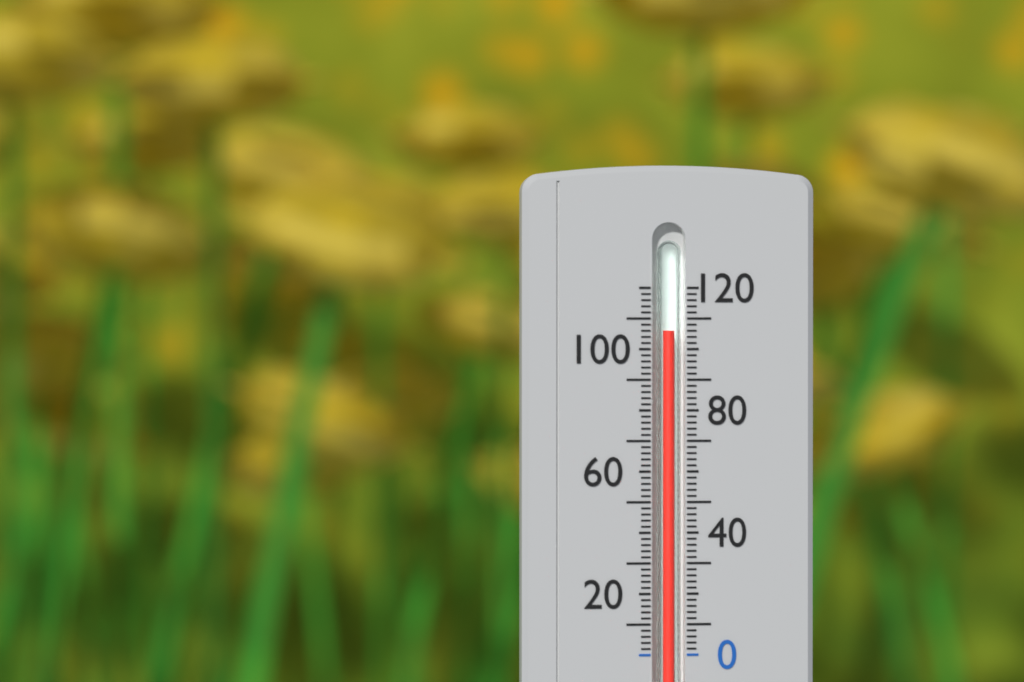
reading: 106 (no unit)
